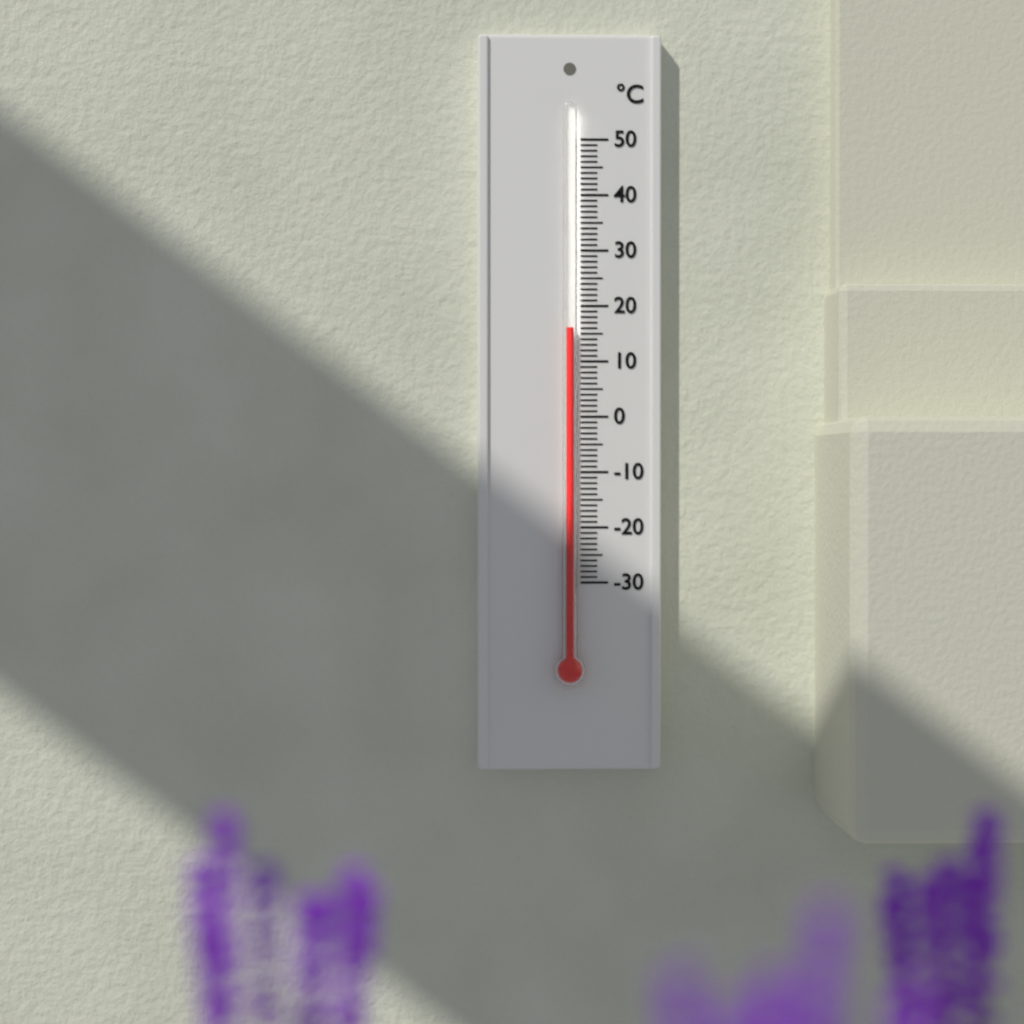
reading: 16 °C
